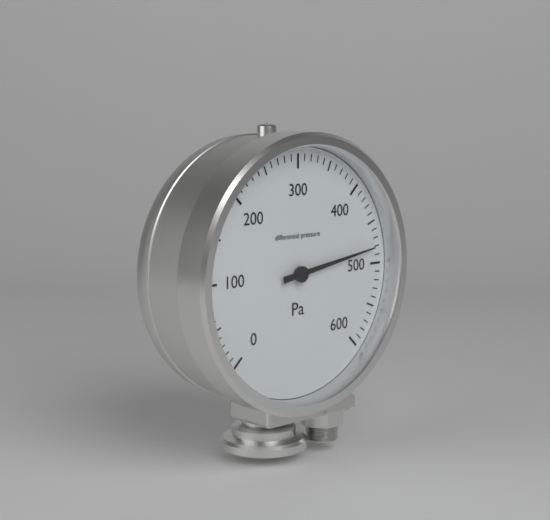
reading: 480 Pa
